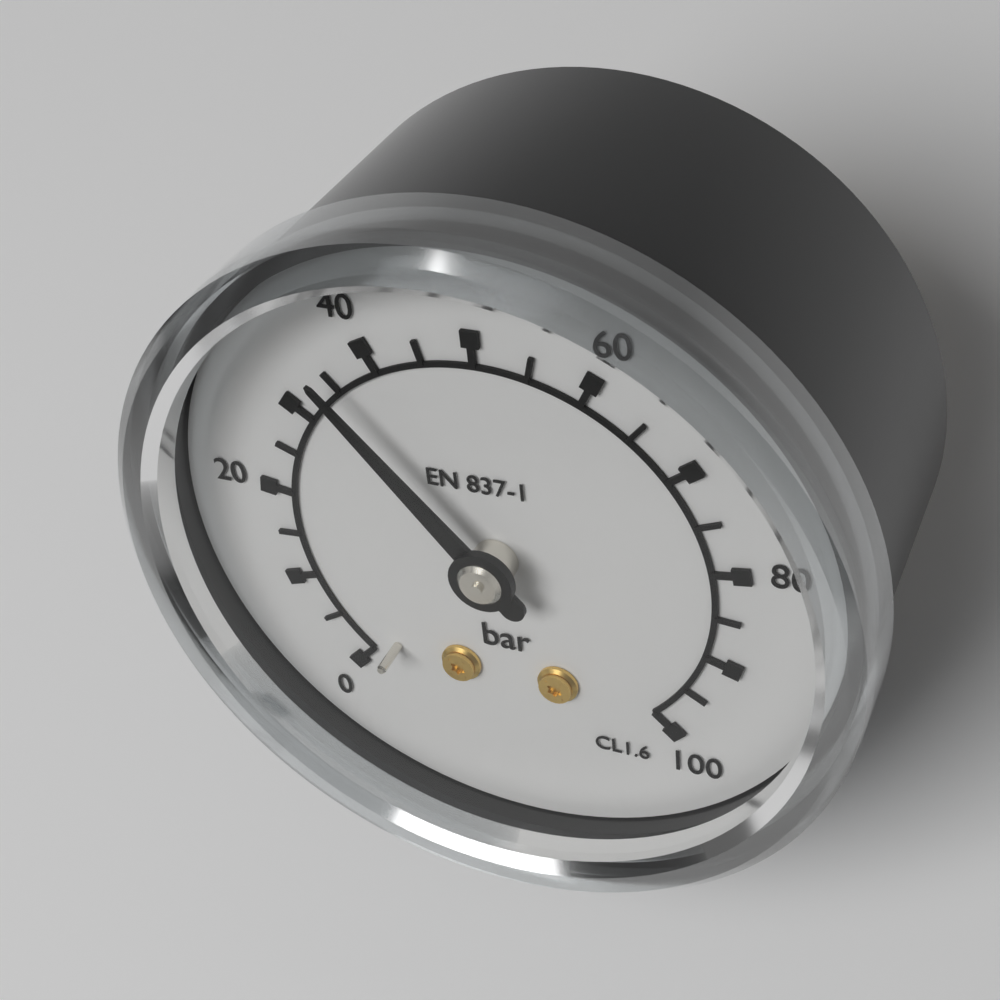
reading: 35 bar
